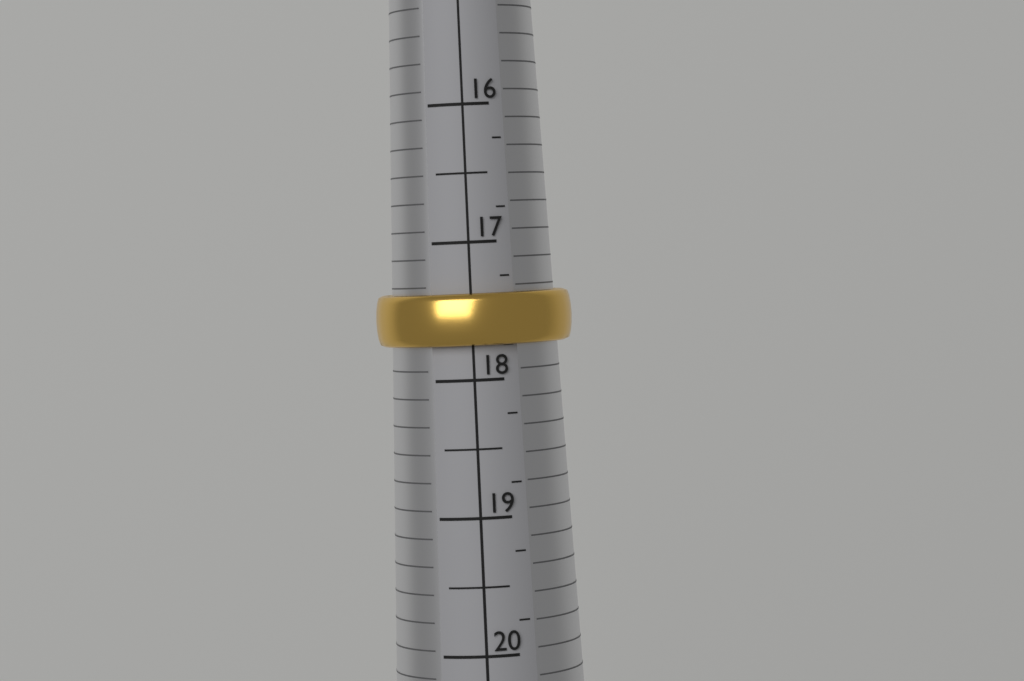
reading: 17.75 (no unit)
